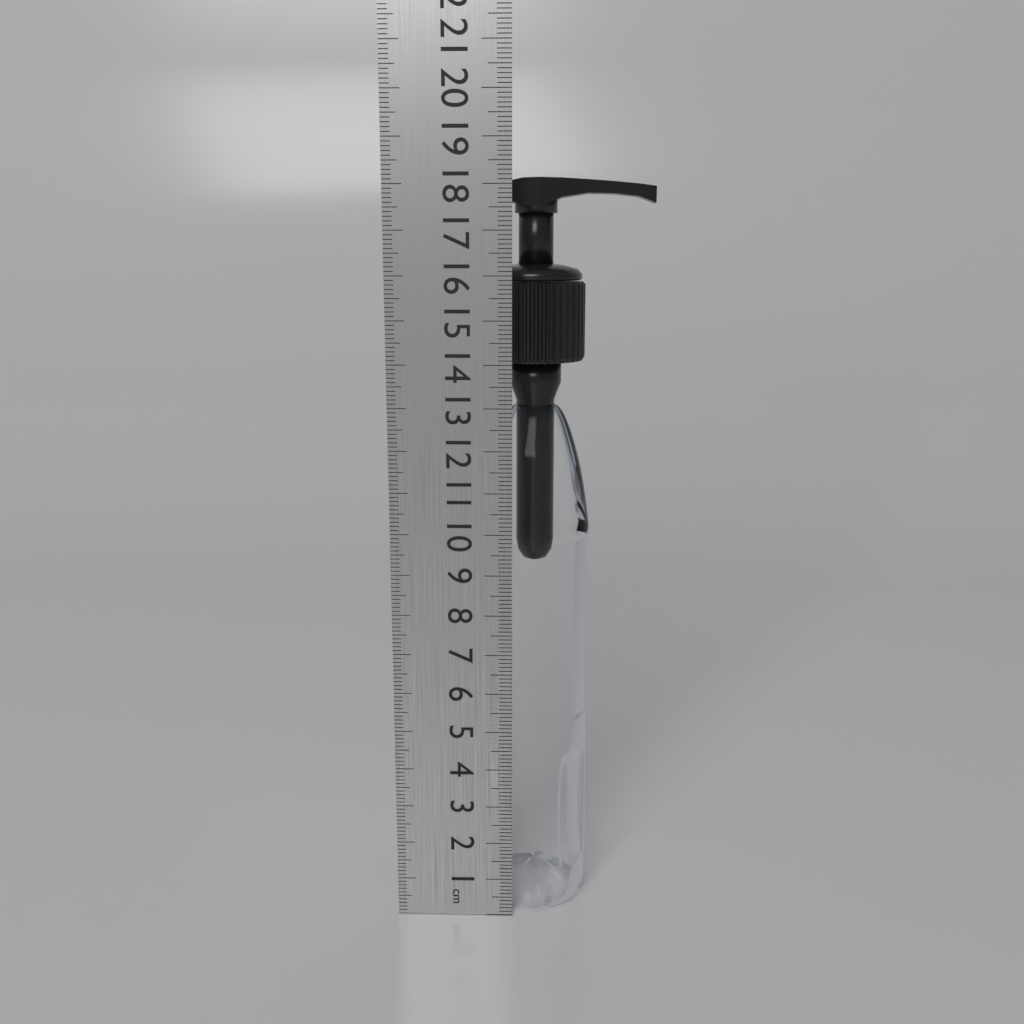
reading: 18.2 cm
